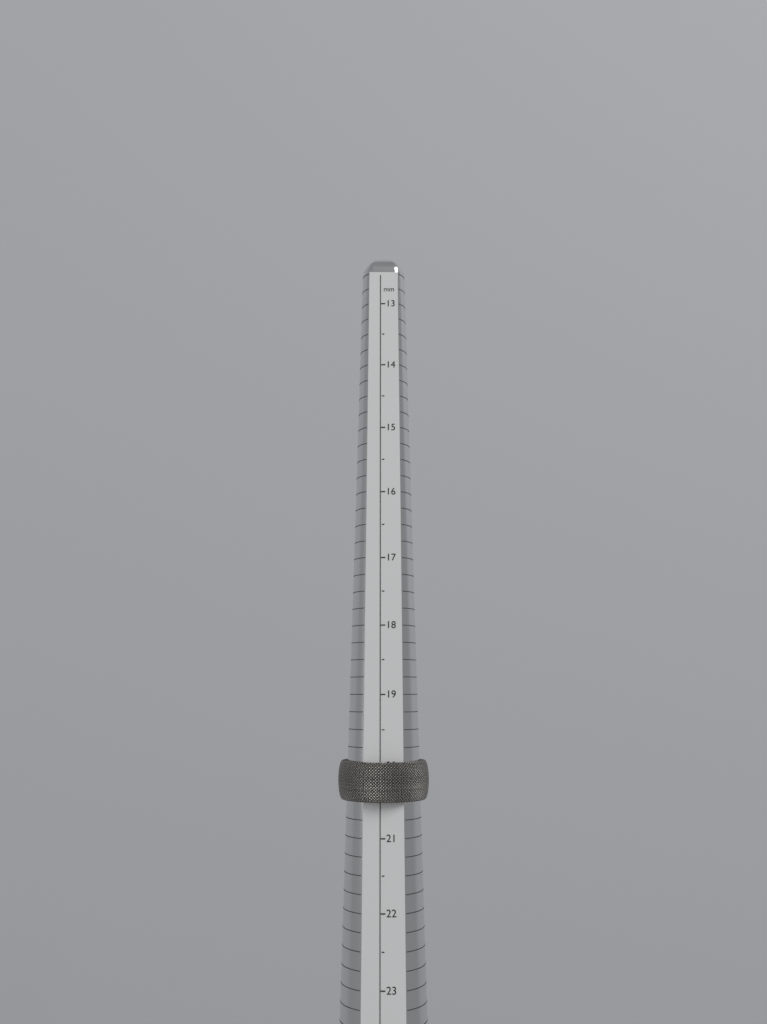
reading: 20.5 mm
